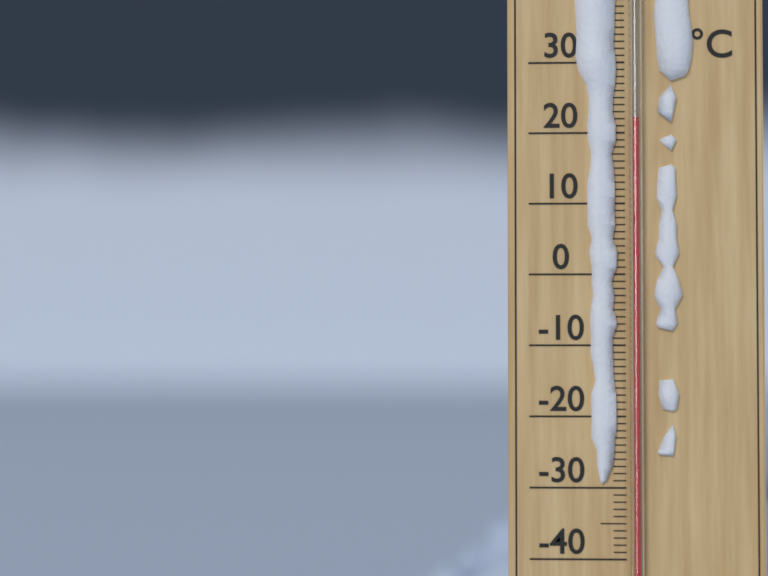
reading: 22 °C
